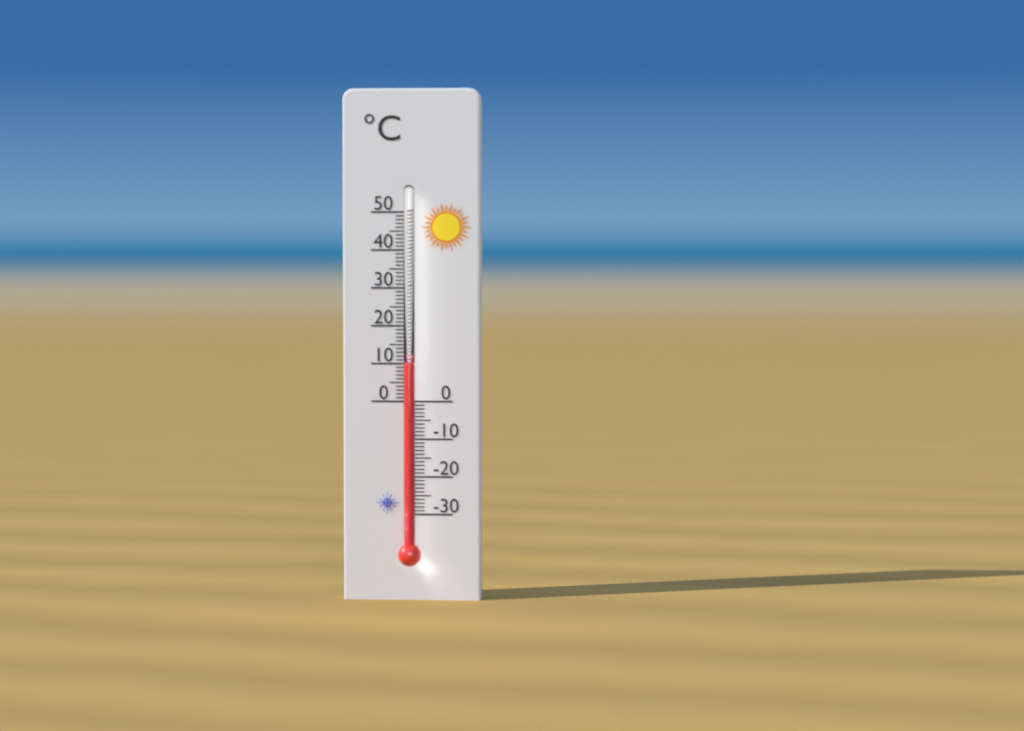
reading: 10 °C
